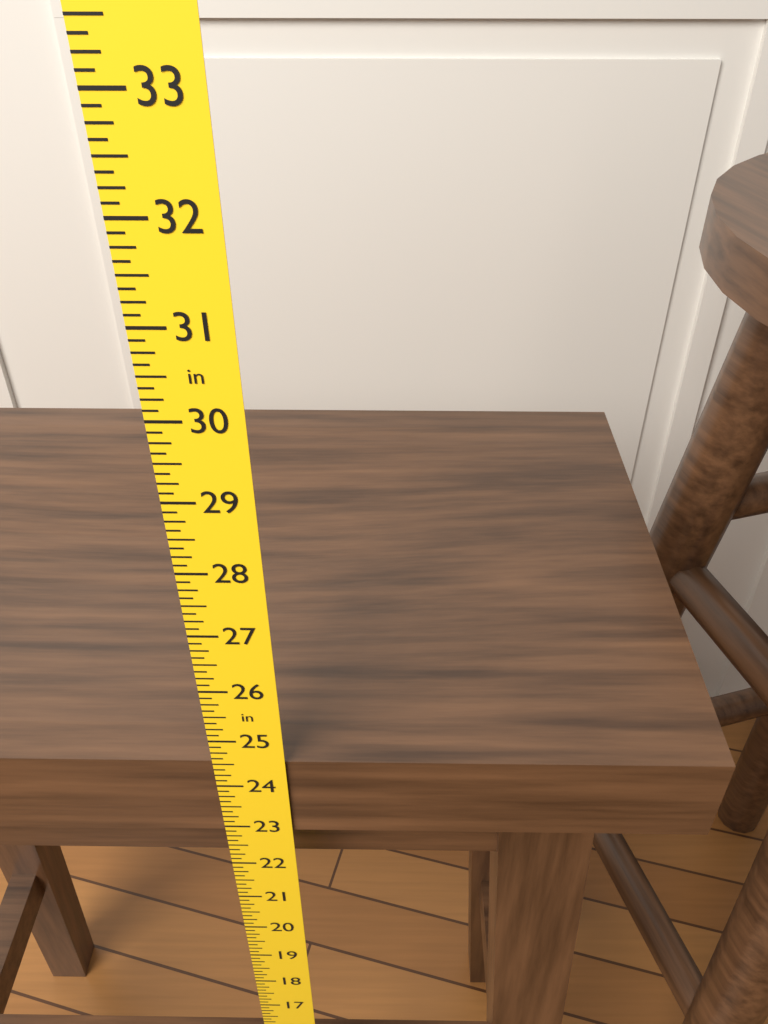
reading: 24.500 in
